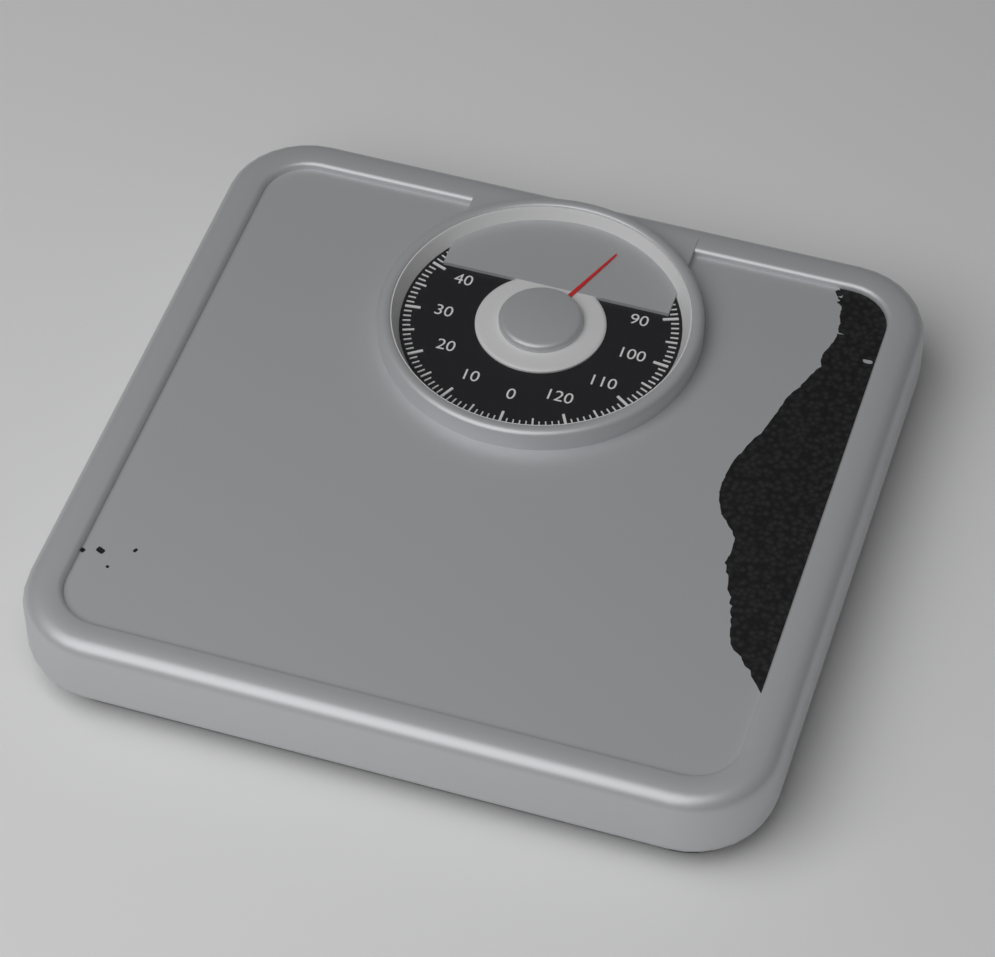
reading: 73 kg
